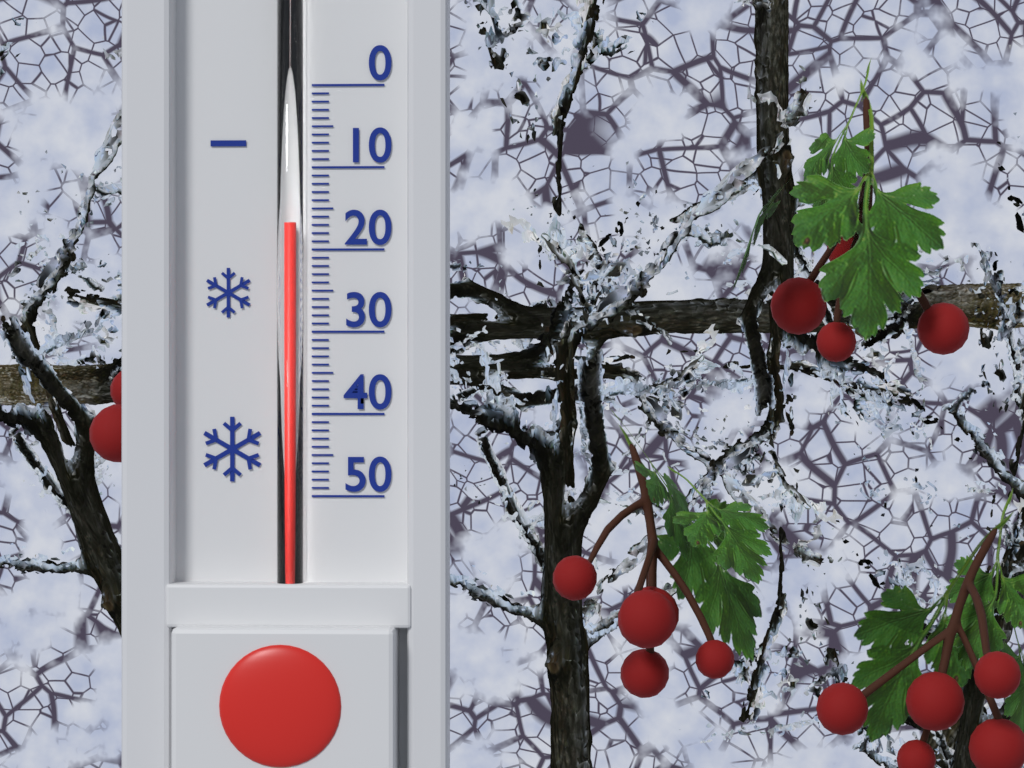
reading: 17 (no unit)
